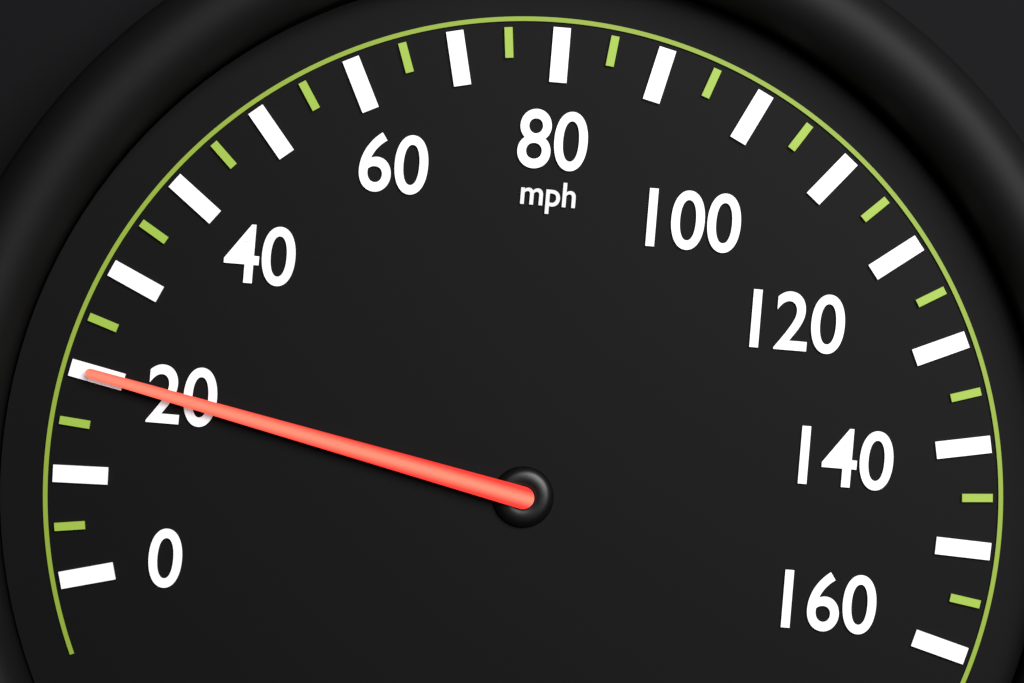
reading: 20 mph
